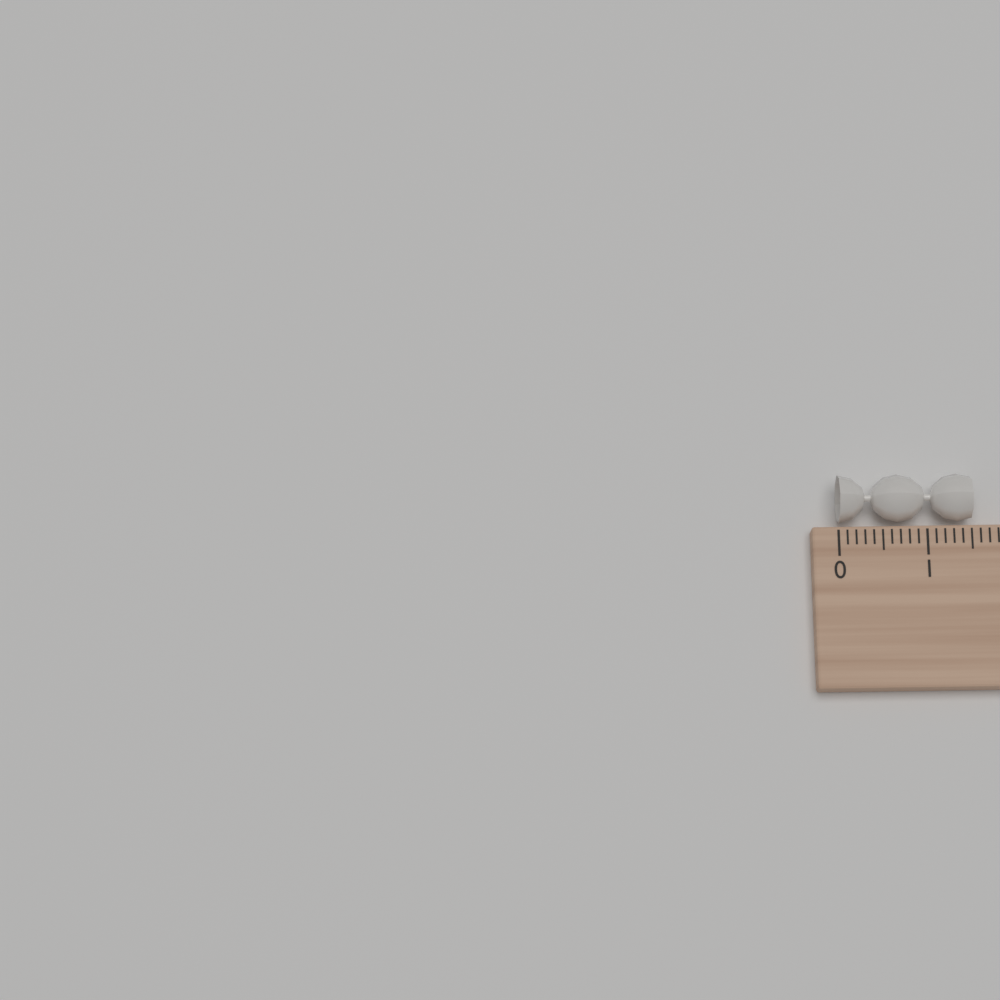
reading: 1.5 (no unit)
